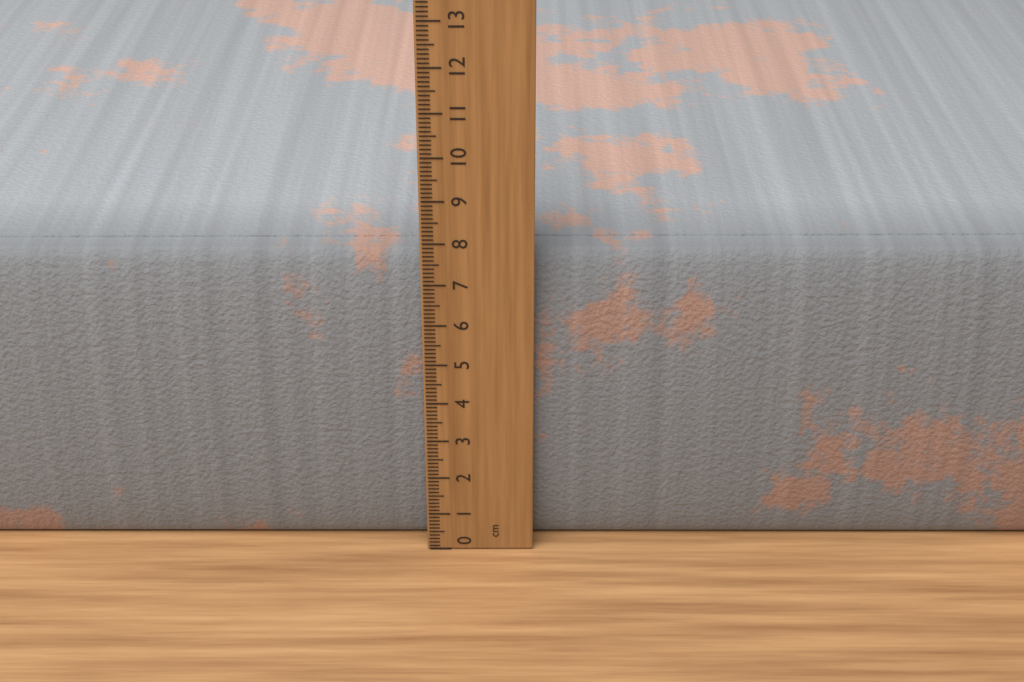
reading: 7.6 cm
